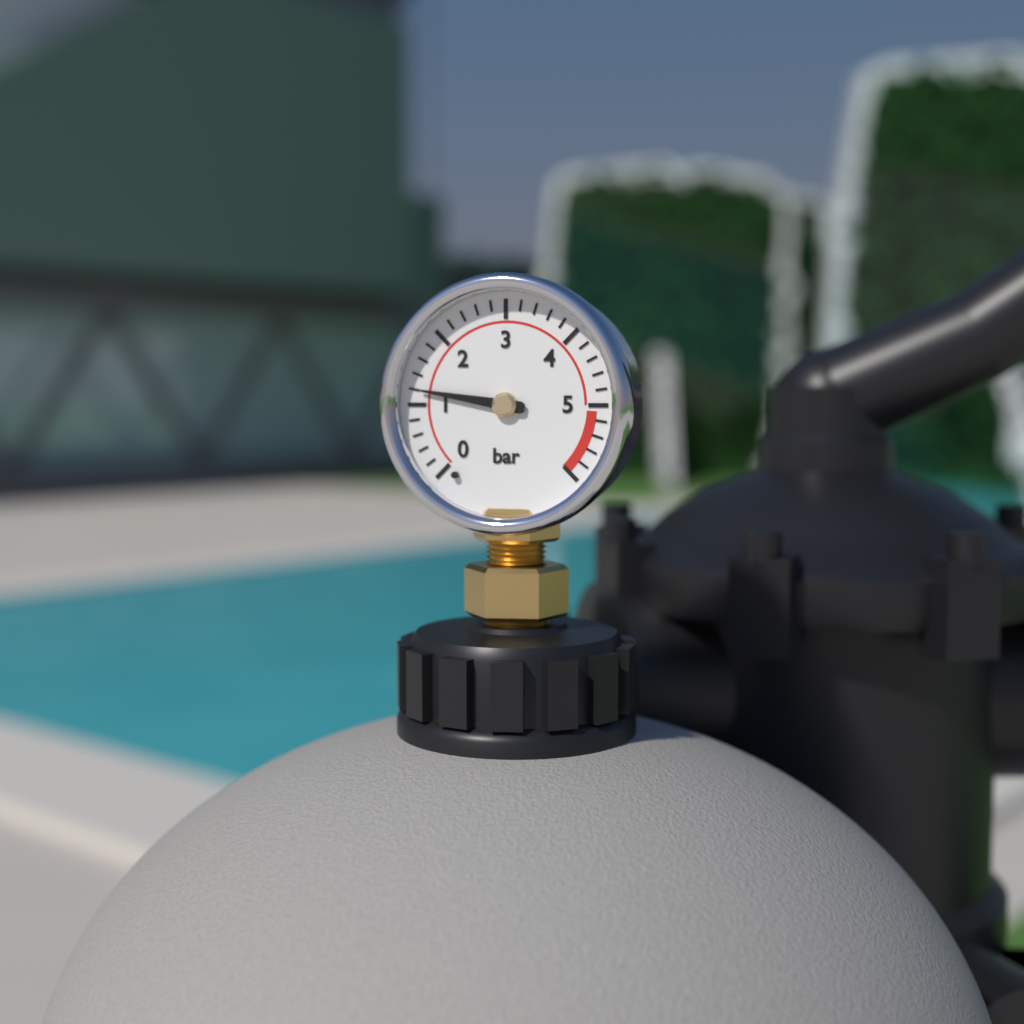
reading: 1.2 bar
